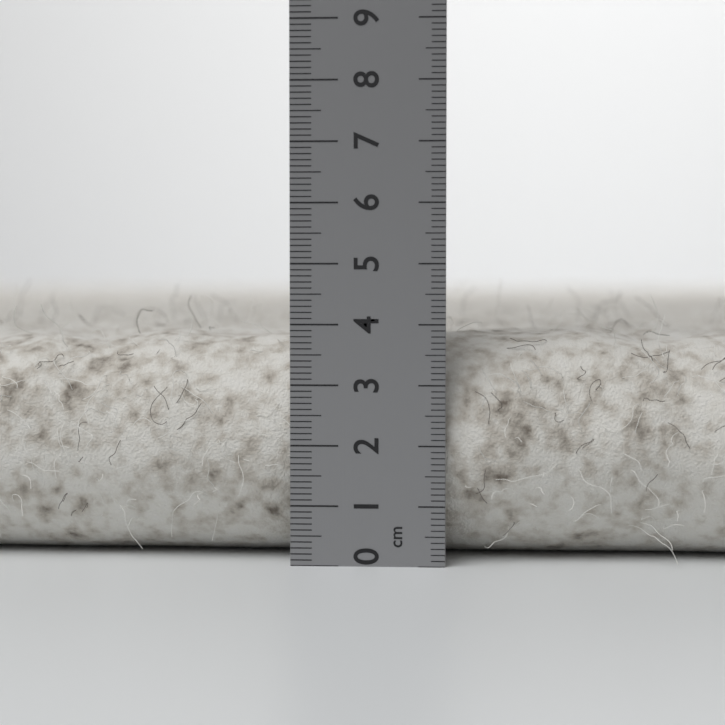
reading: 3.9 cm
